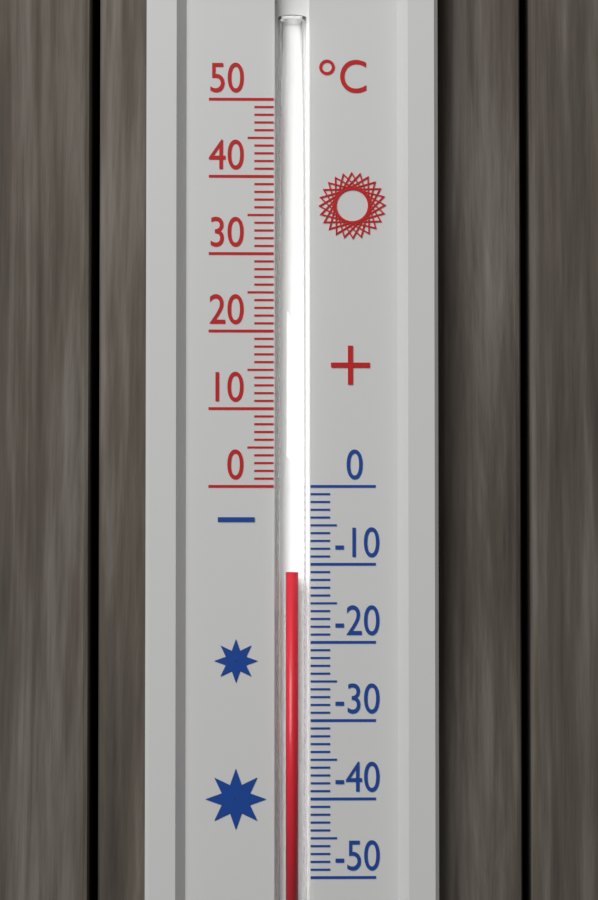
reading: -11 °C
